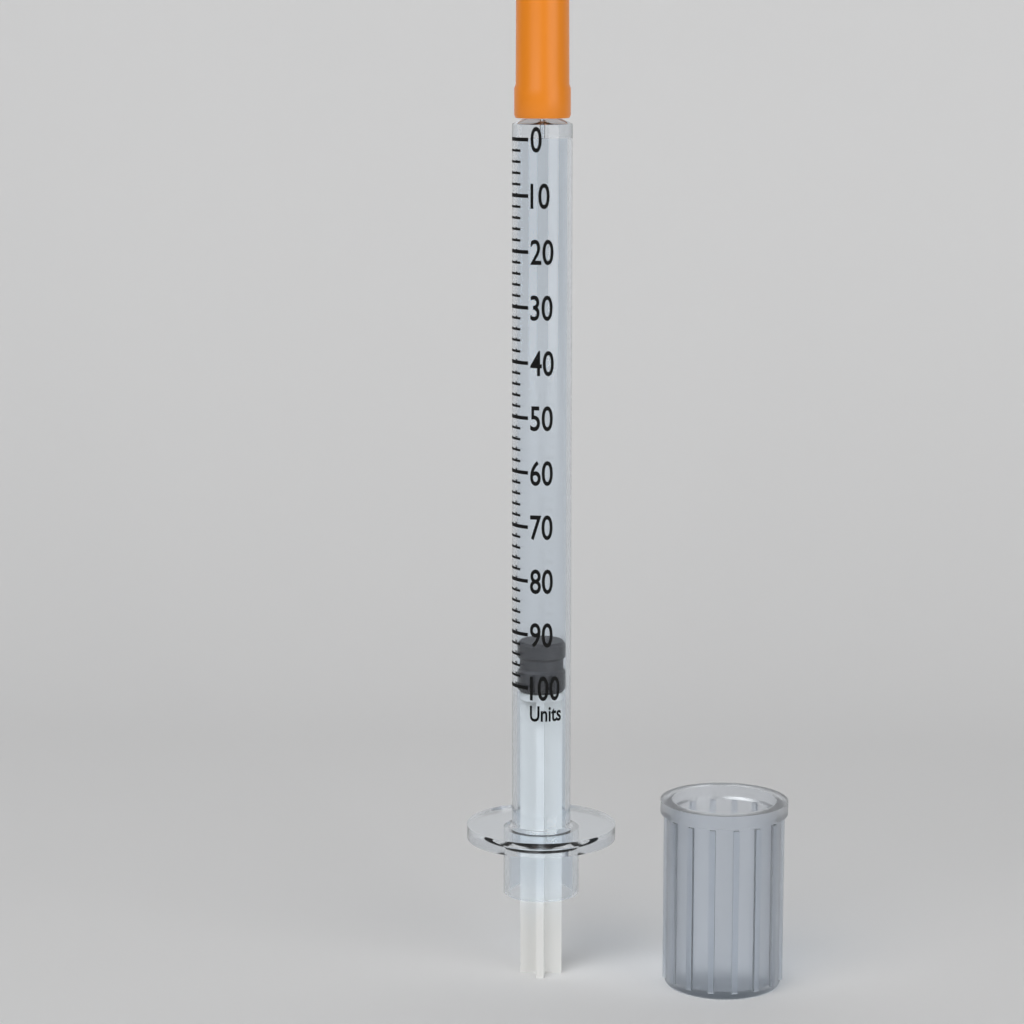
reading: 92 units
